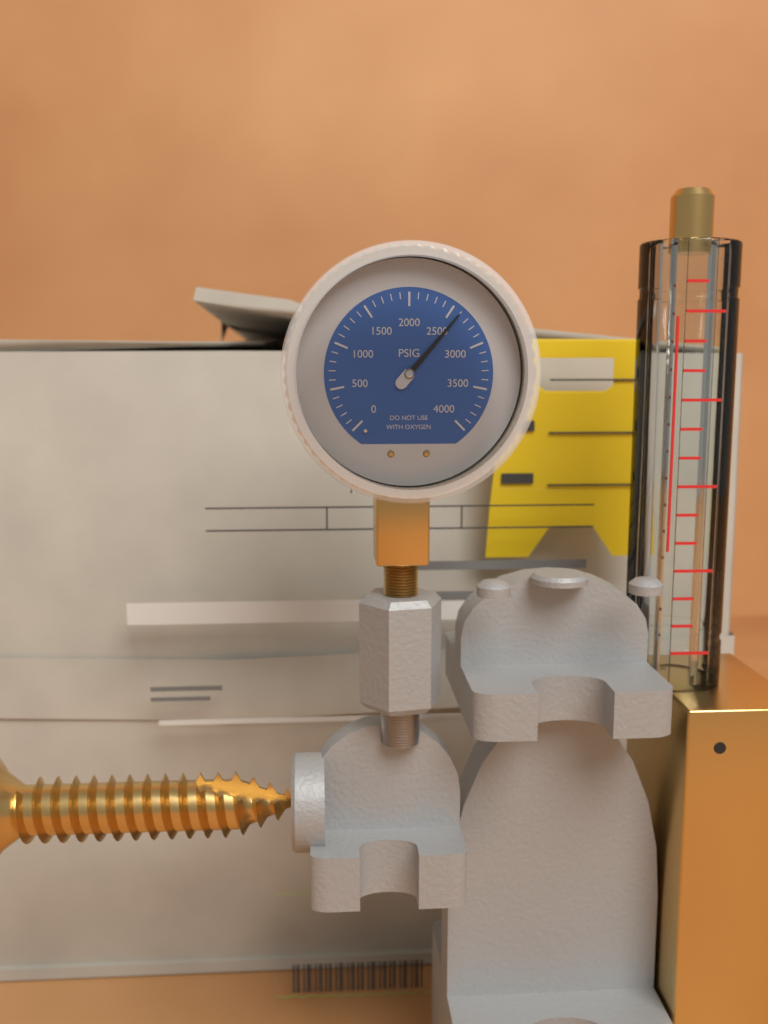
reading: 2600 psi
